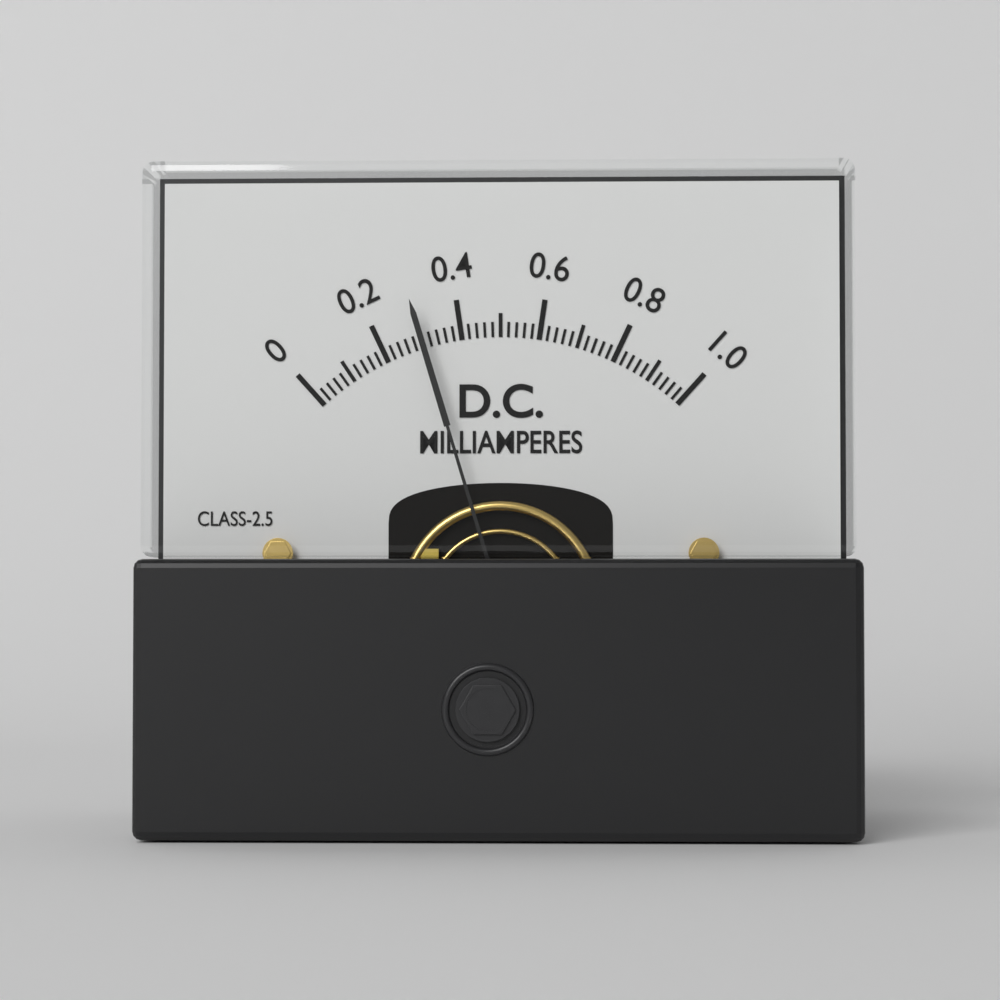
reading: 0.30 mA
